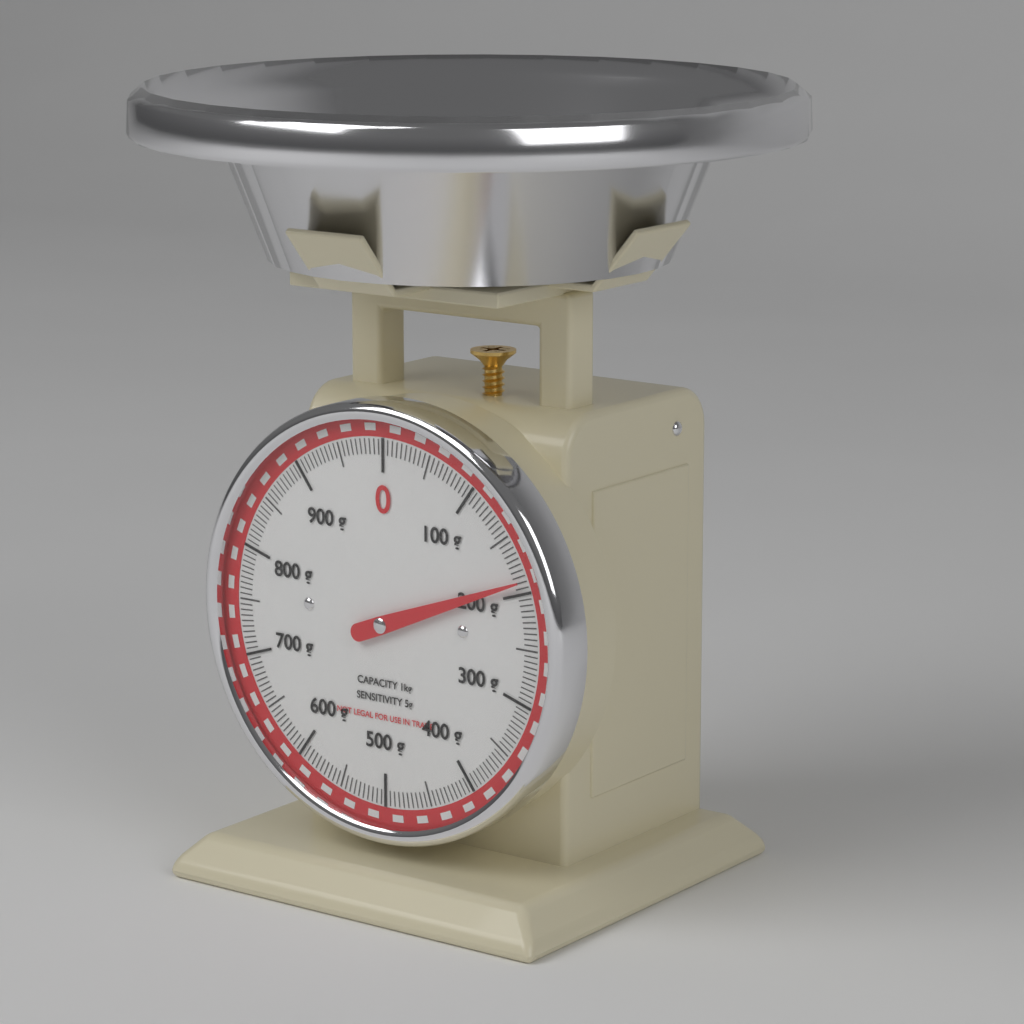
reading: 190 g
